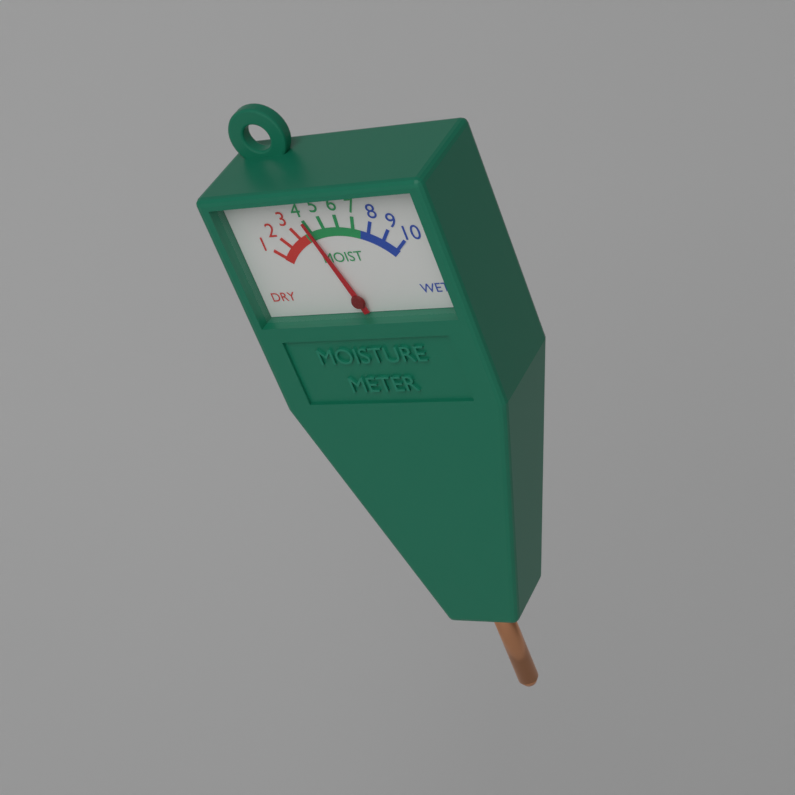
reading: 4 (no unit)
